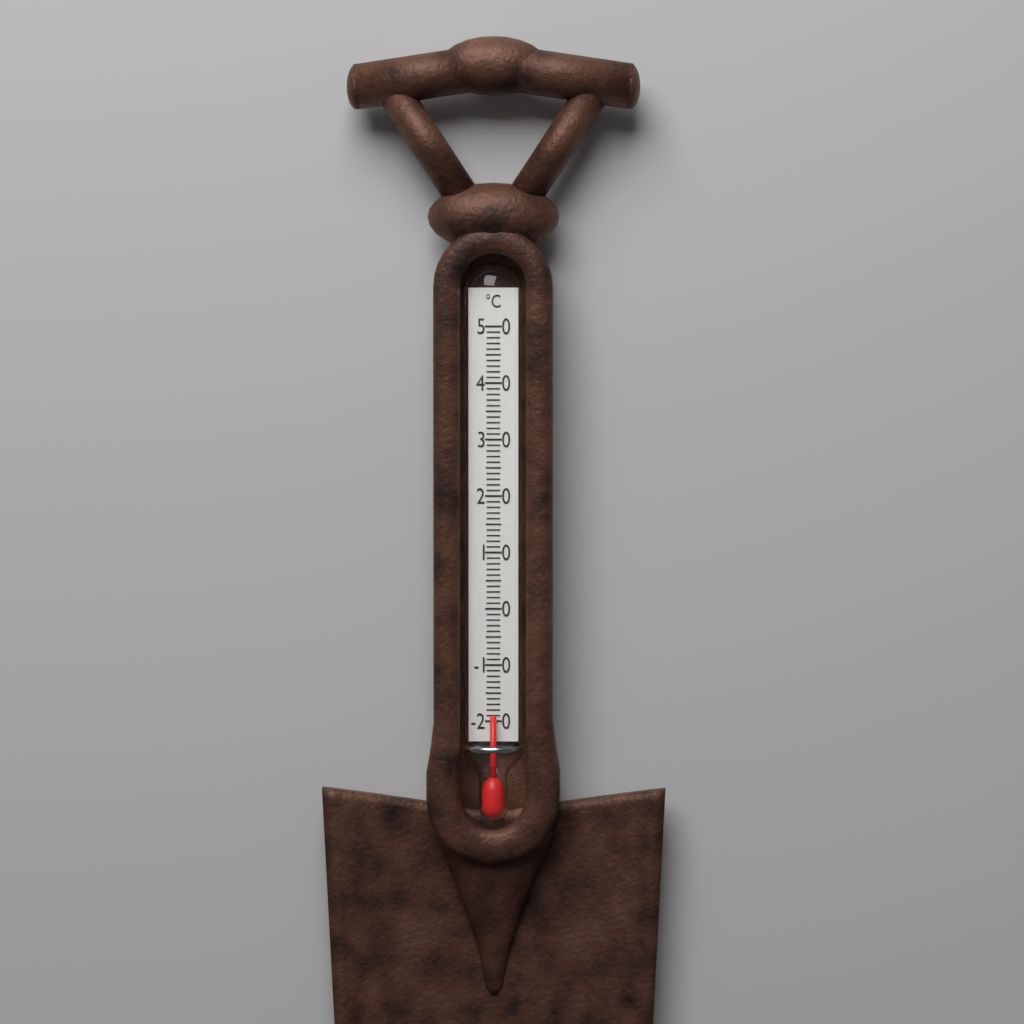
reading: -19 °C
